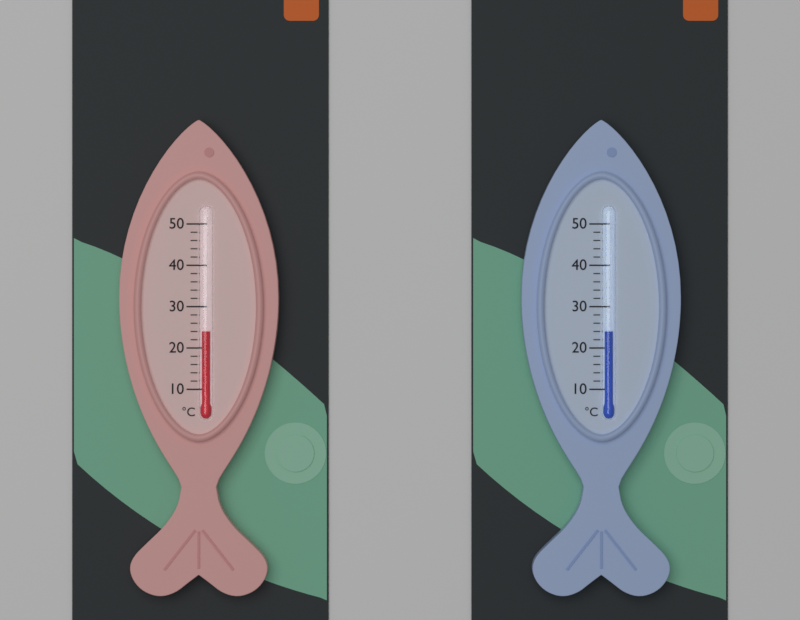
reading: 24 °C
